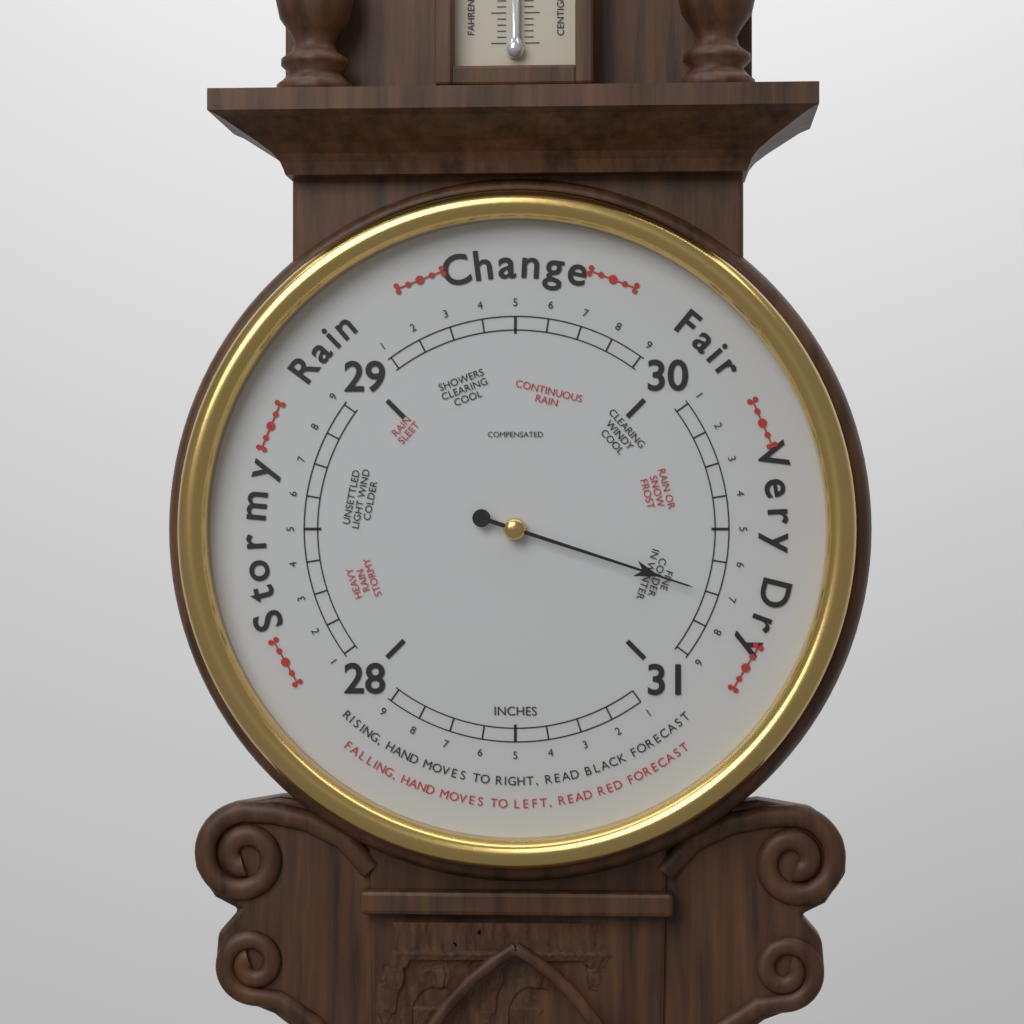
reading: 30.7 inHg
